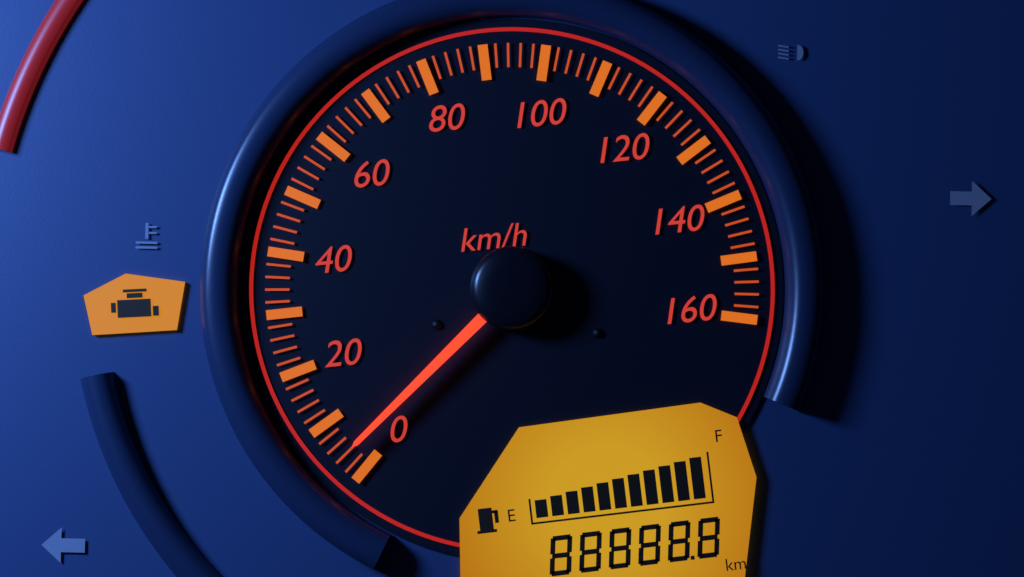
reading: 4 km/h
